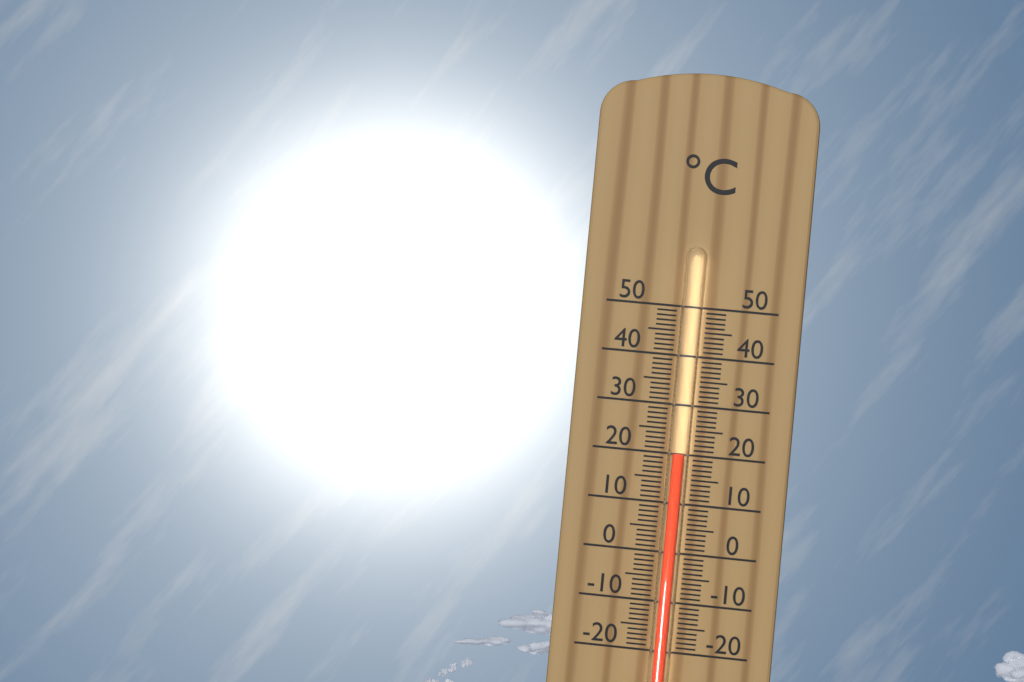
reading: 20 °C
